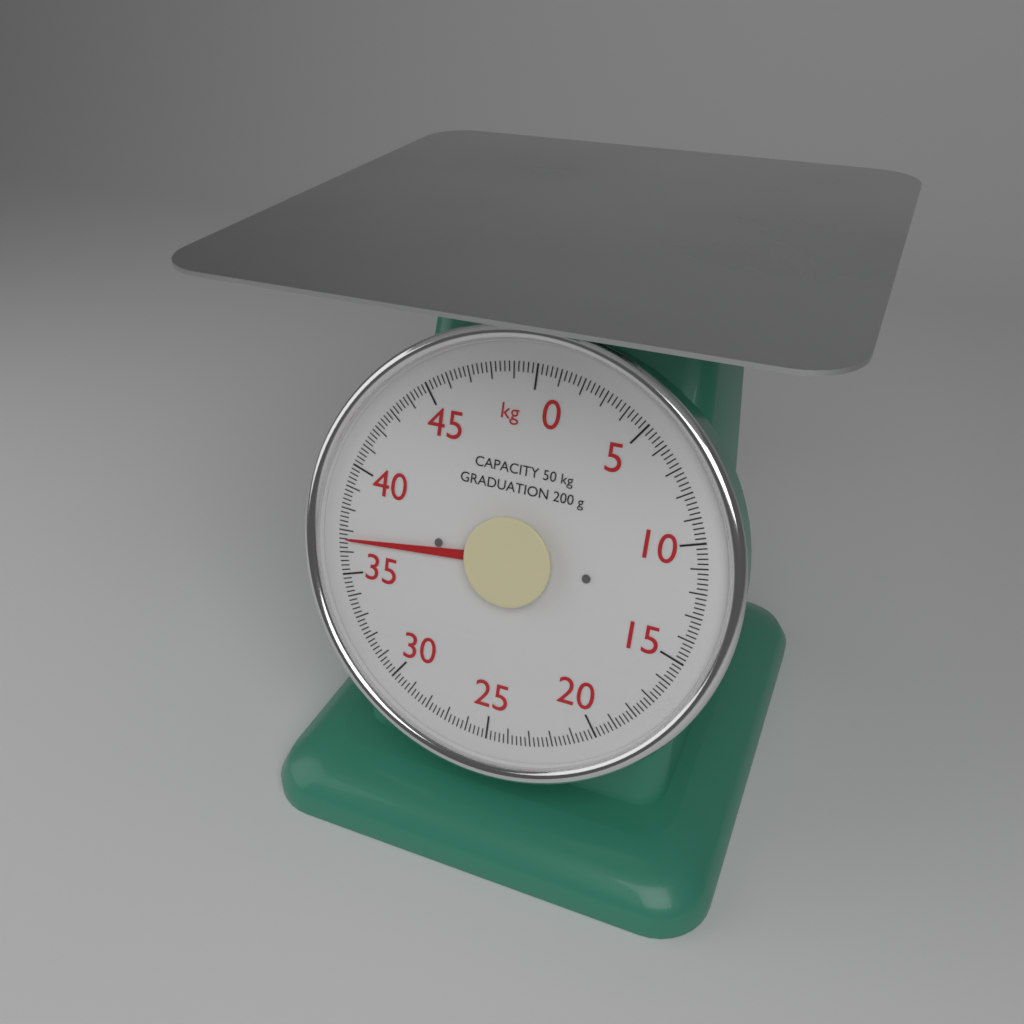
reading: 36.6 kg
